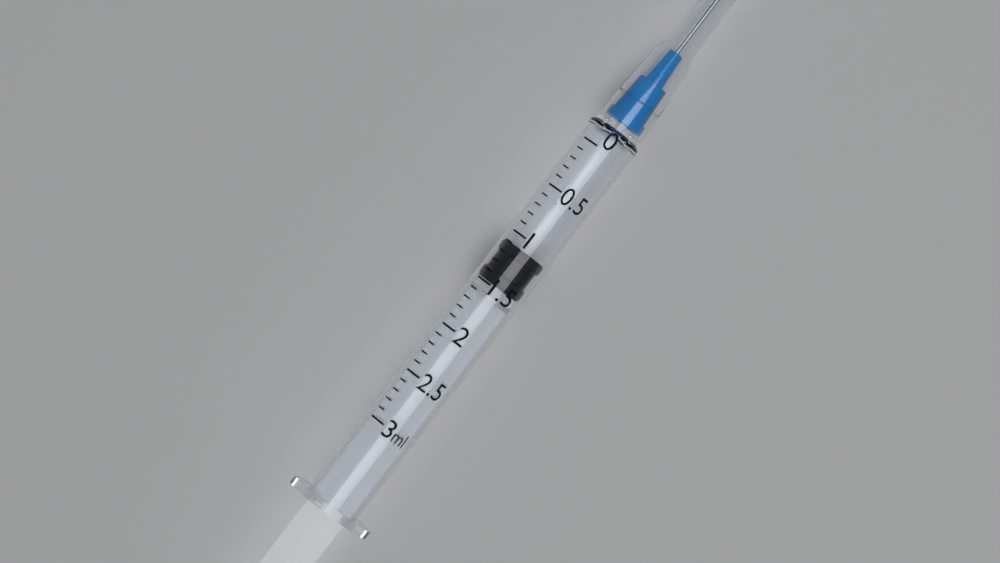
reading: 1.1 ml
